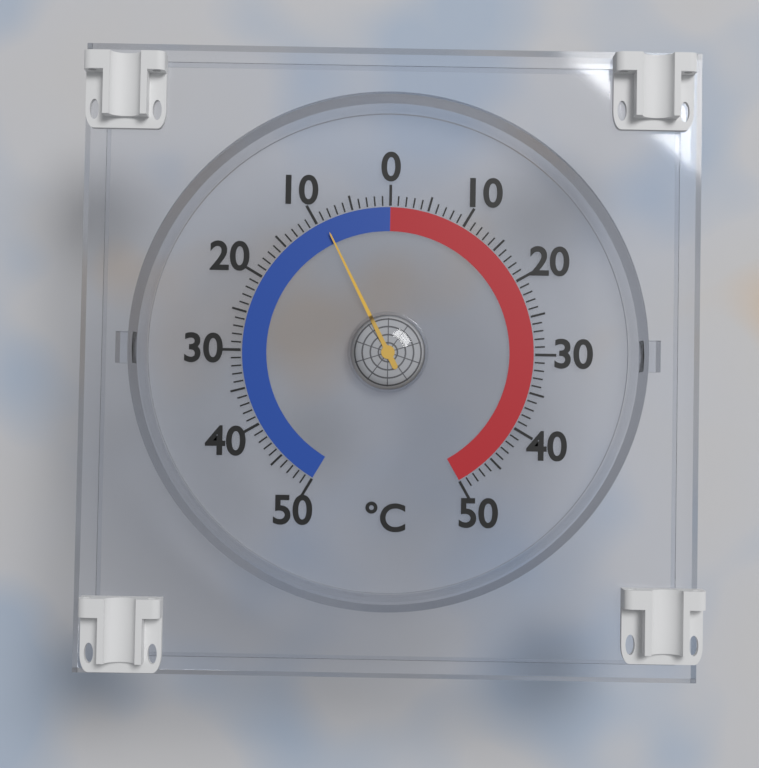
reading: -9 °C
